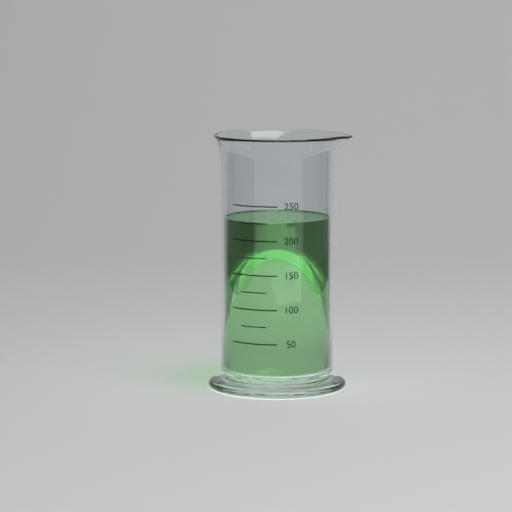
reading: 225 ml
